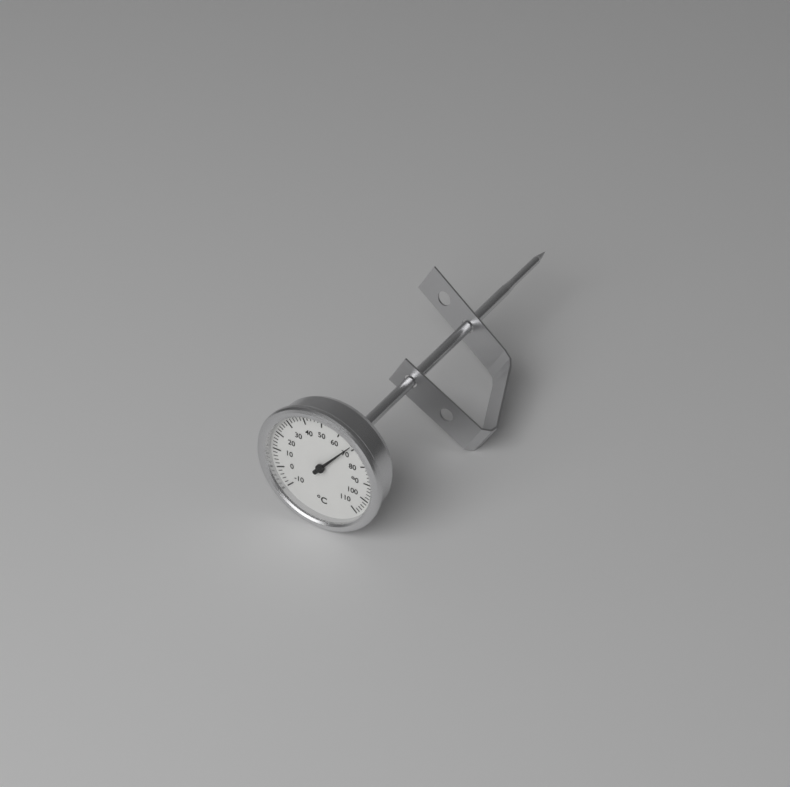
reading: 68 °C
